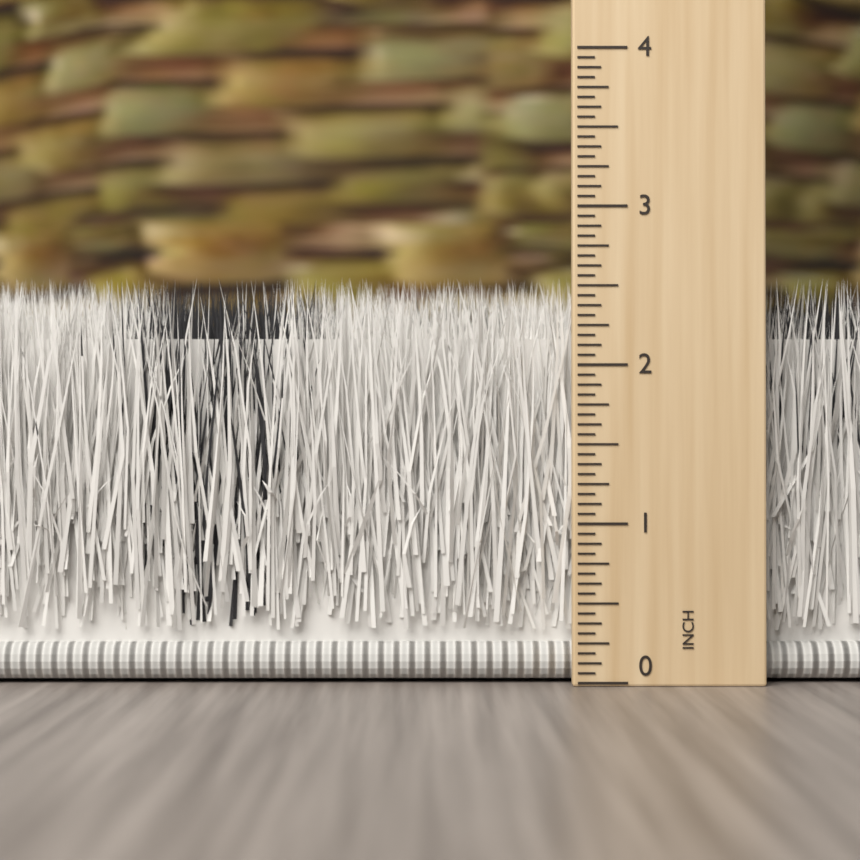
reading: 2.5625 inch
